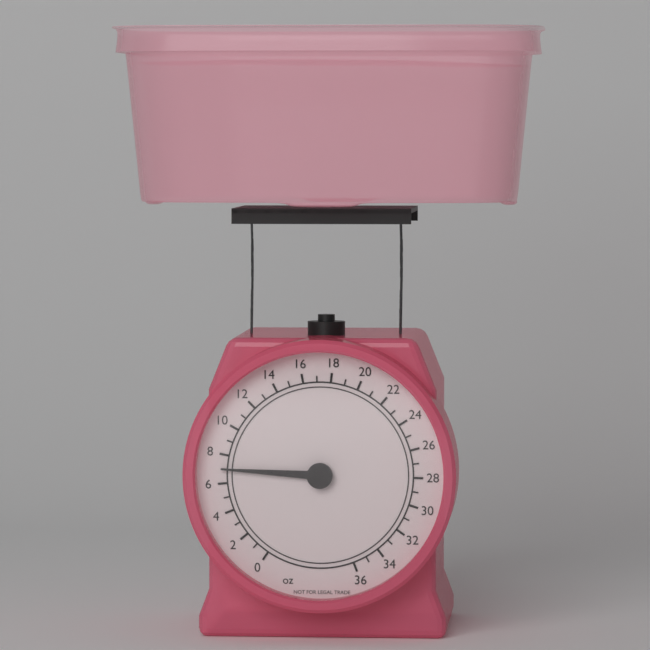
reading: 7 oz
